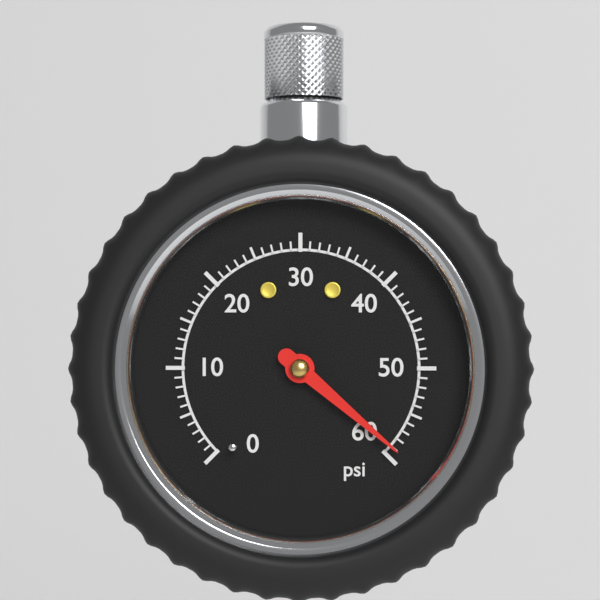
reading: 59 psi
